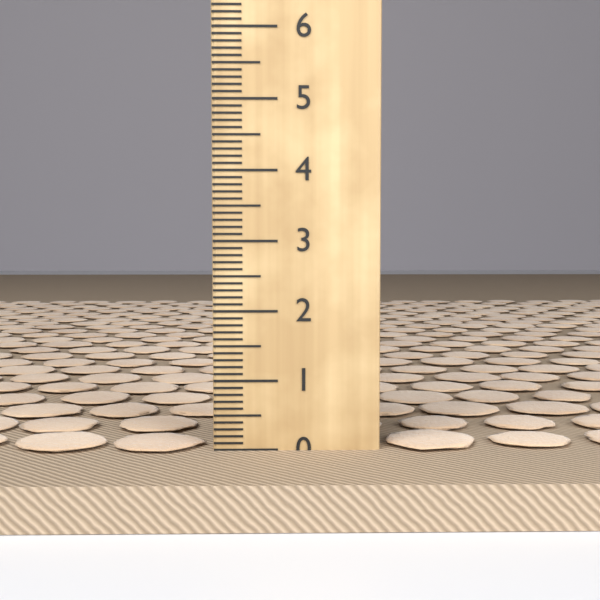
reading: 0.1 cm
